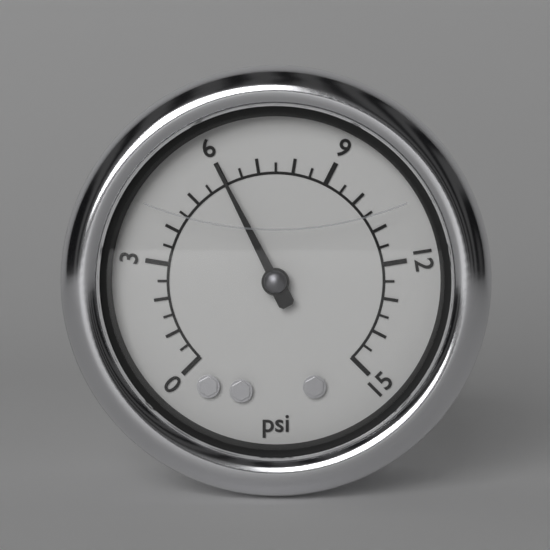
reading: 6.0 psi
